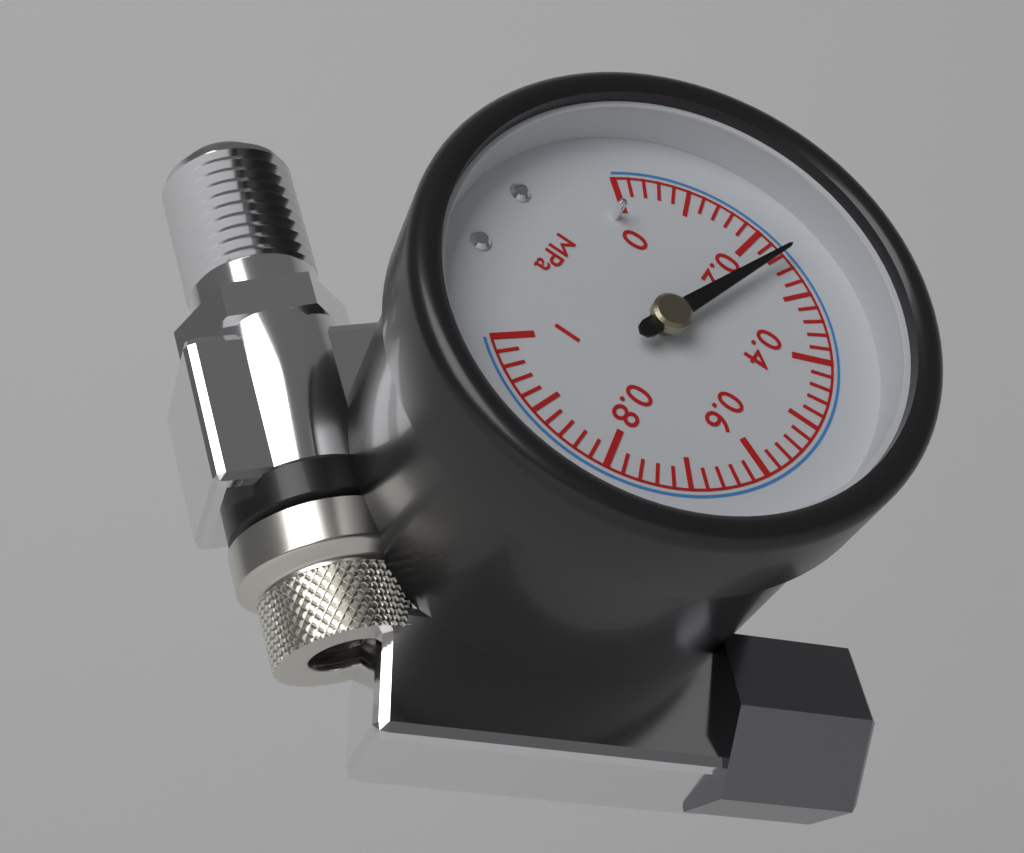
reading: 0.24 MPa
